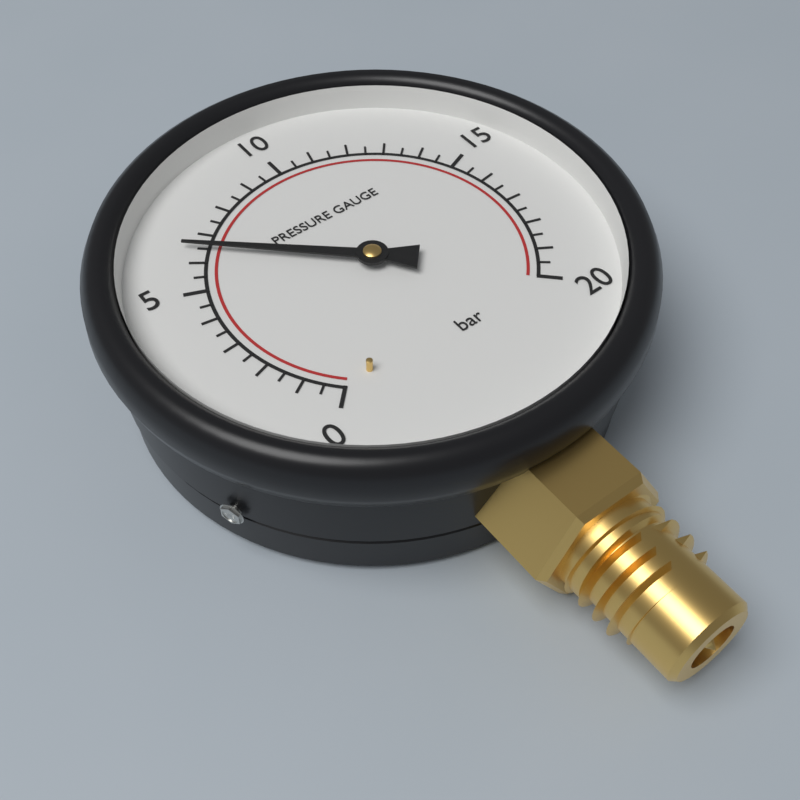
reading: 6.5 bar
